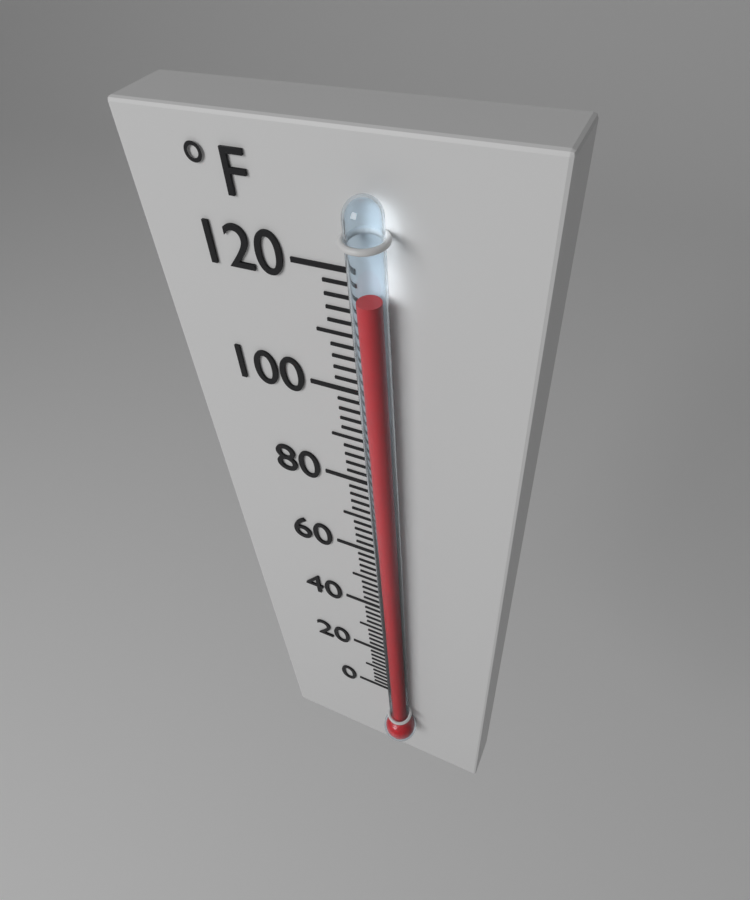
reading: 118 °F
